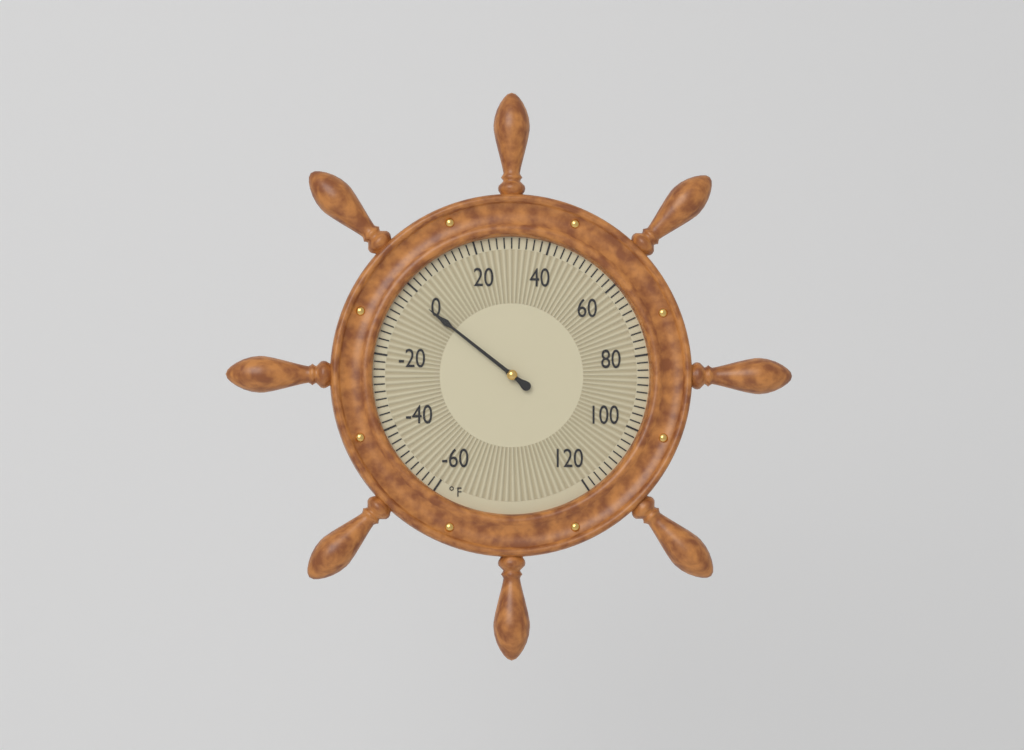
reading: -2 °F
